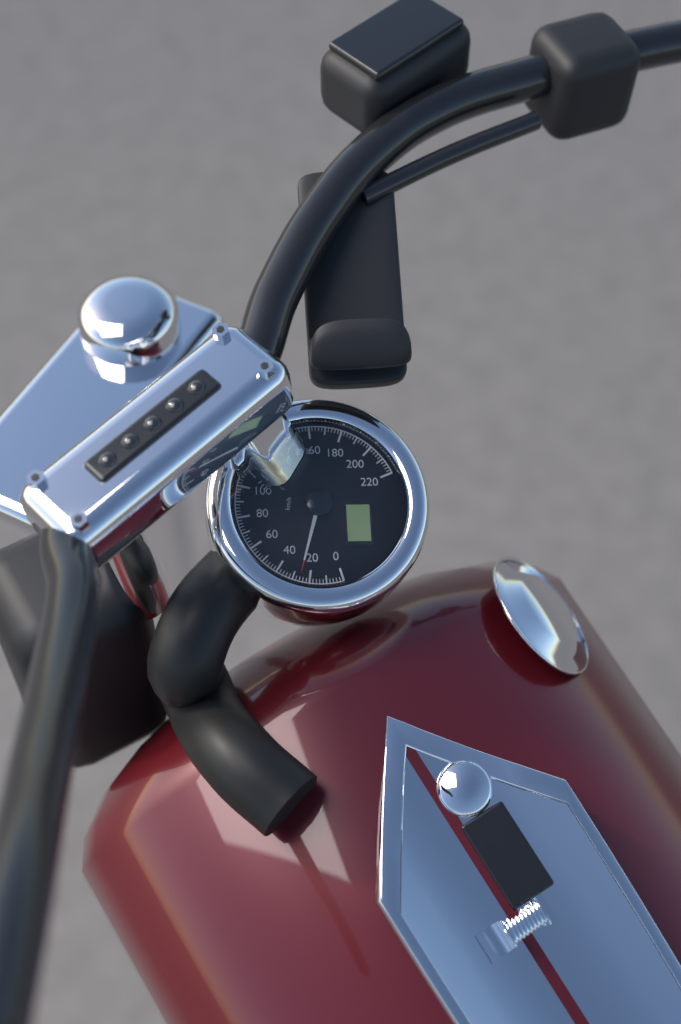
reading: 26 km/h
